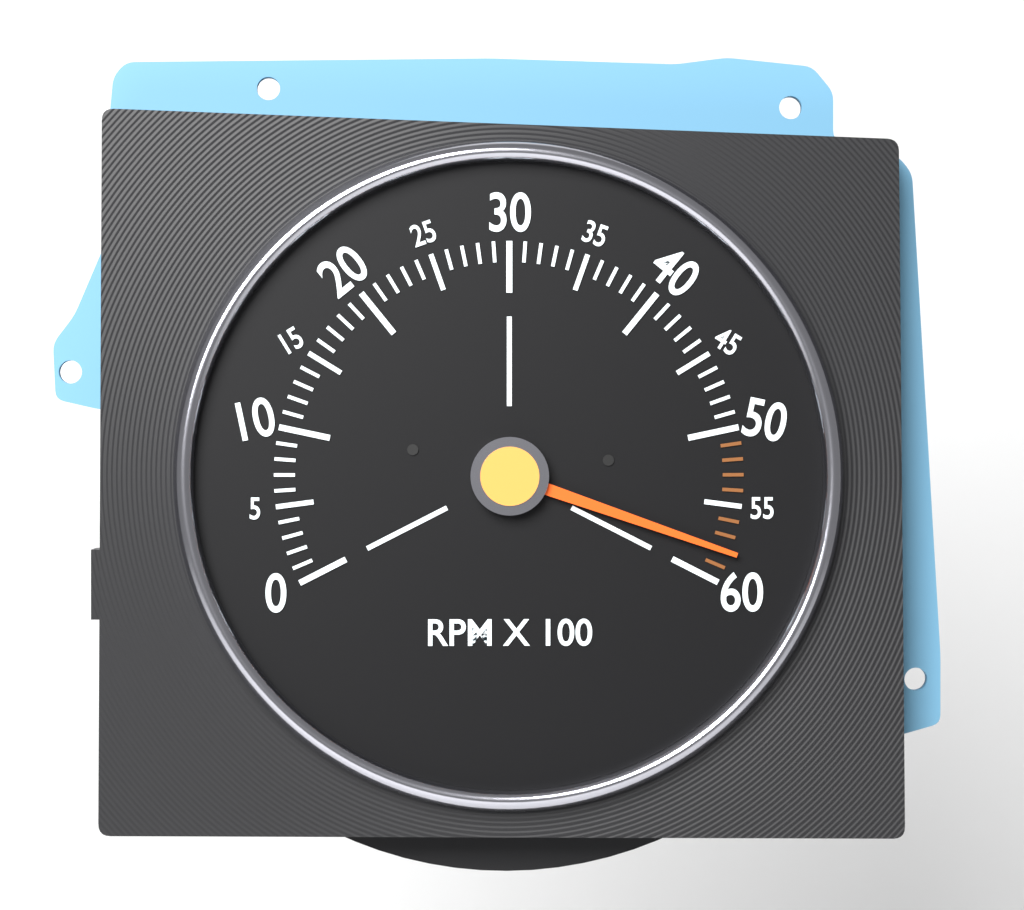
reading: 5800 RPM
